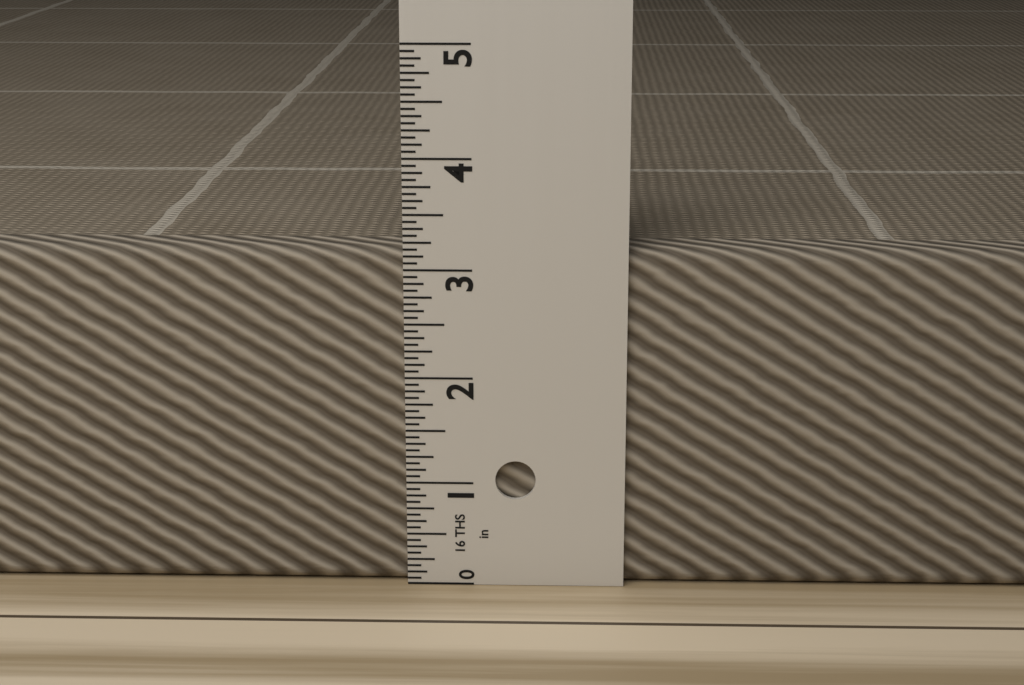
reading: 3.1875 in
